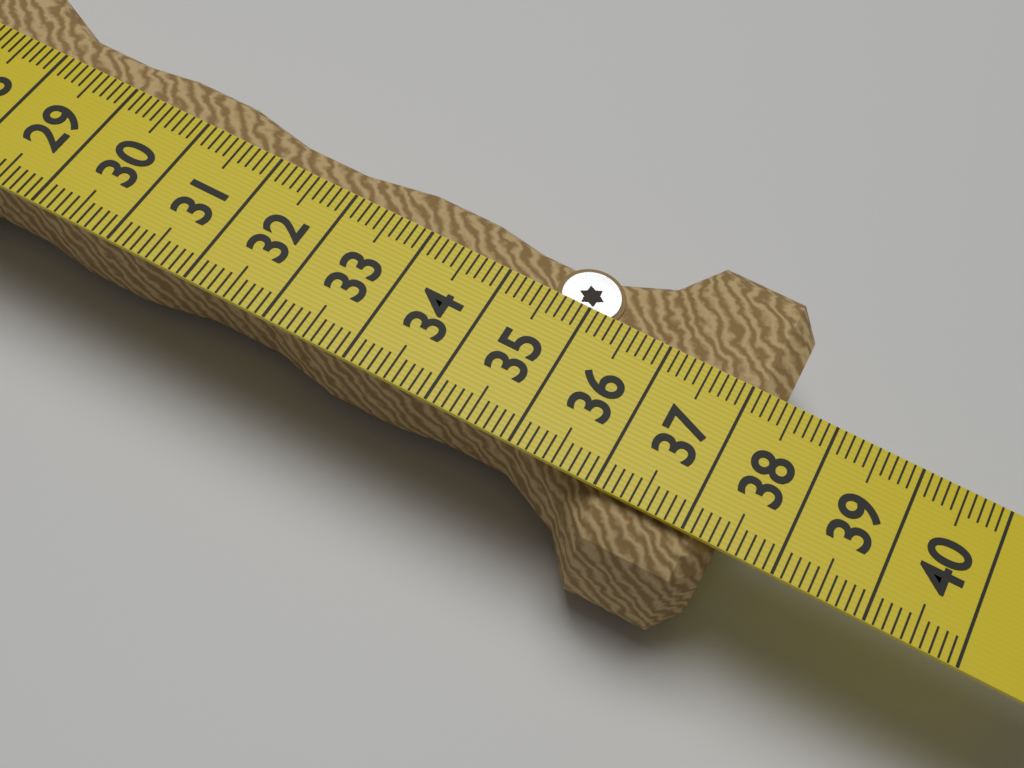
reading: 37.4 (no unit)
